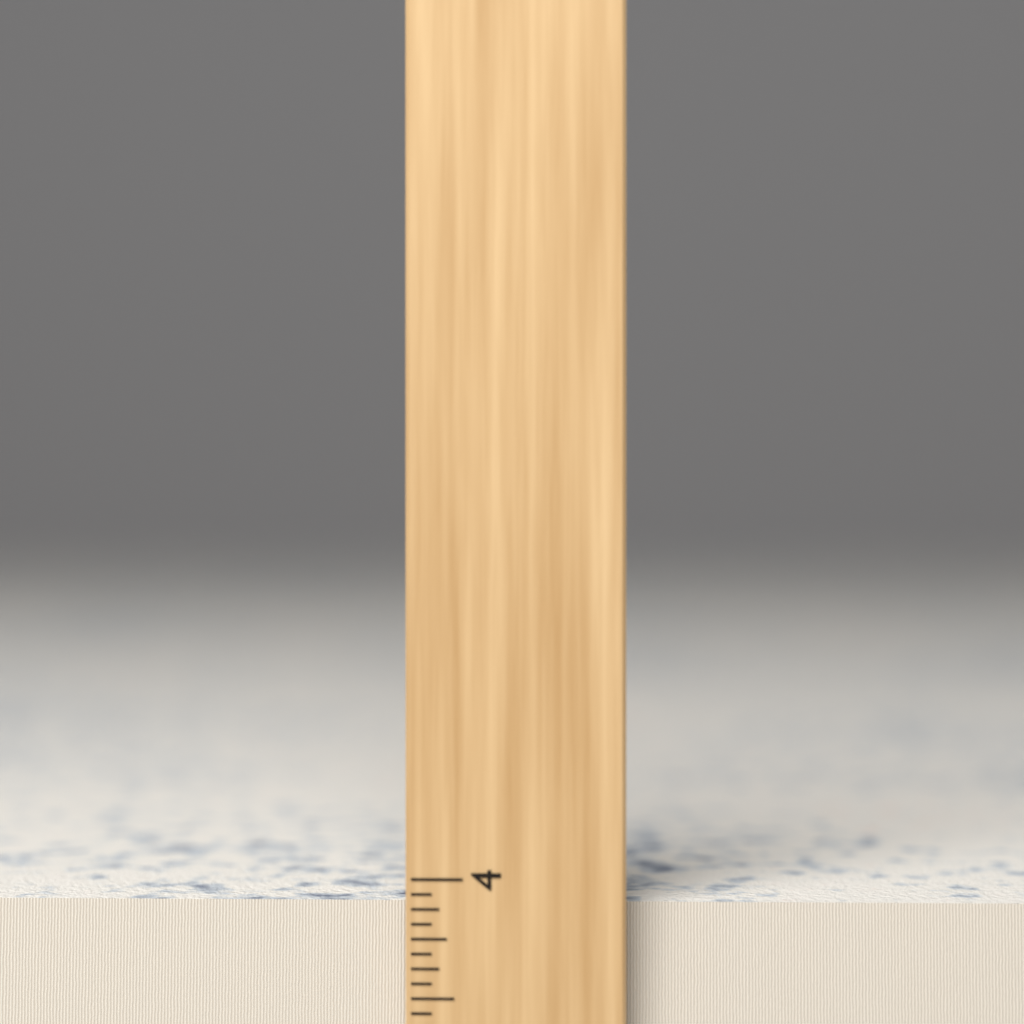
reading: 3.8750 inch
